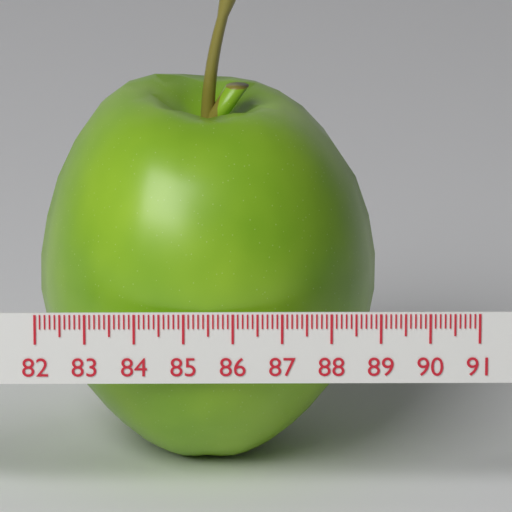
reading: 89.0 (no unit)
